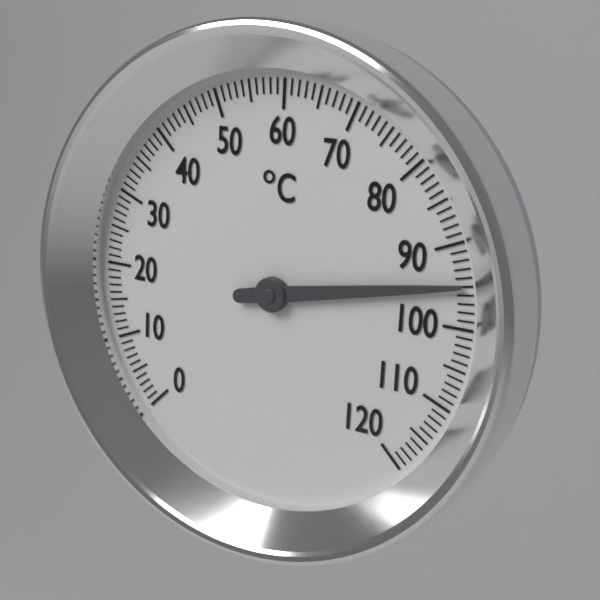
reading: 95 °C
